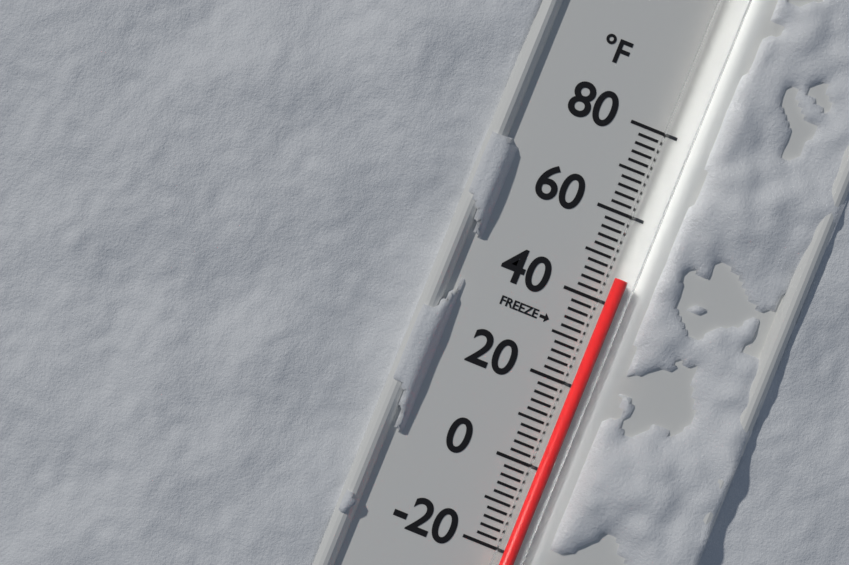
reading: 46 °F
